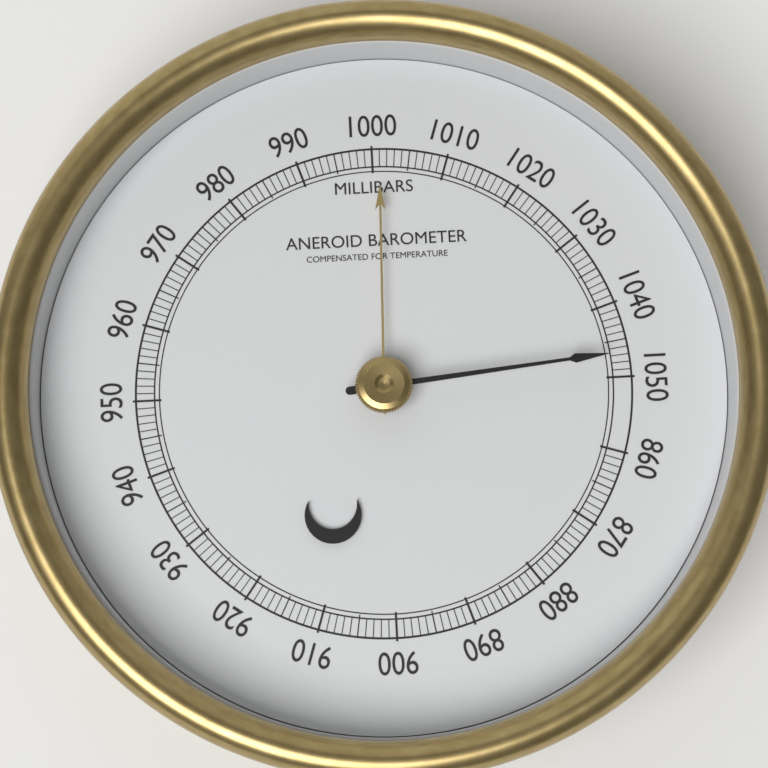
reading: 1047 mbar
